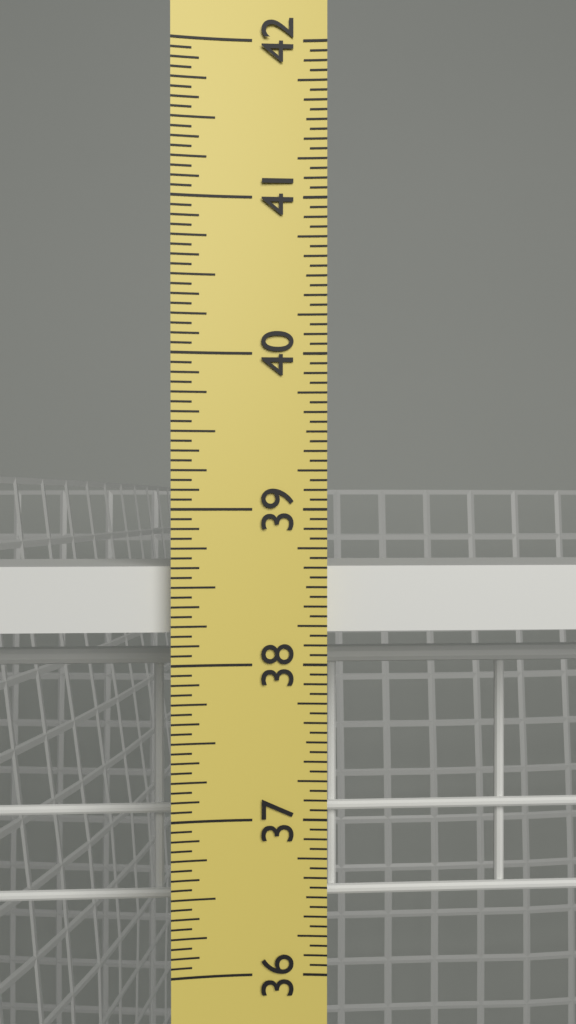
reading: 38.6250 in
